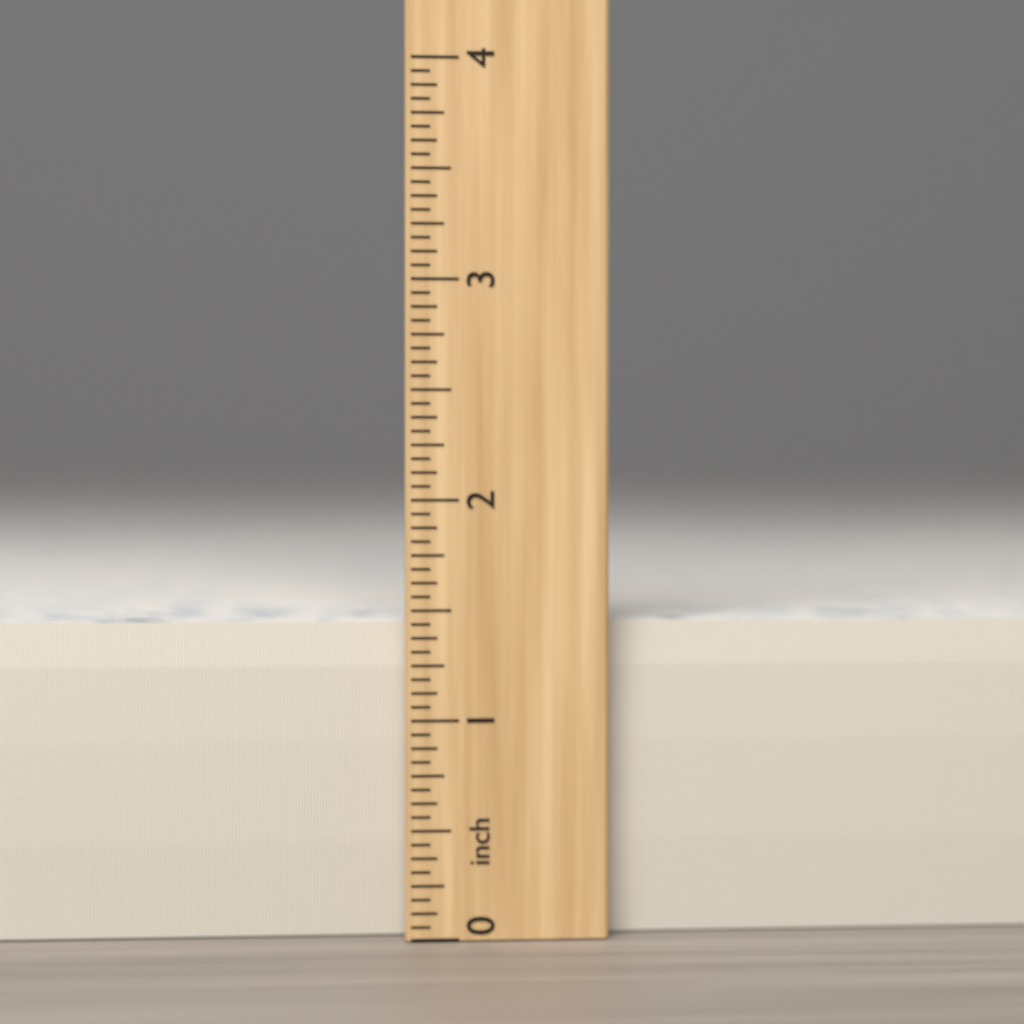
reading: 1.4375 inch
